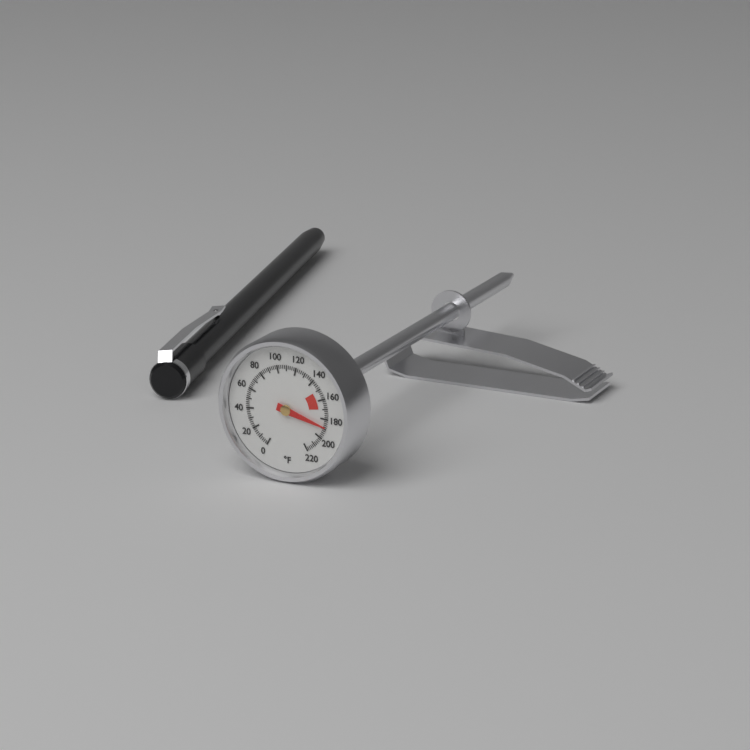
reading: 188 °F
